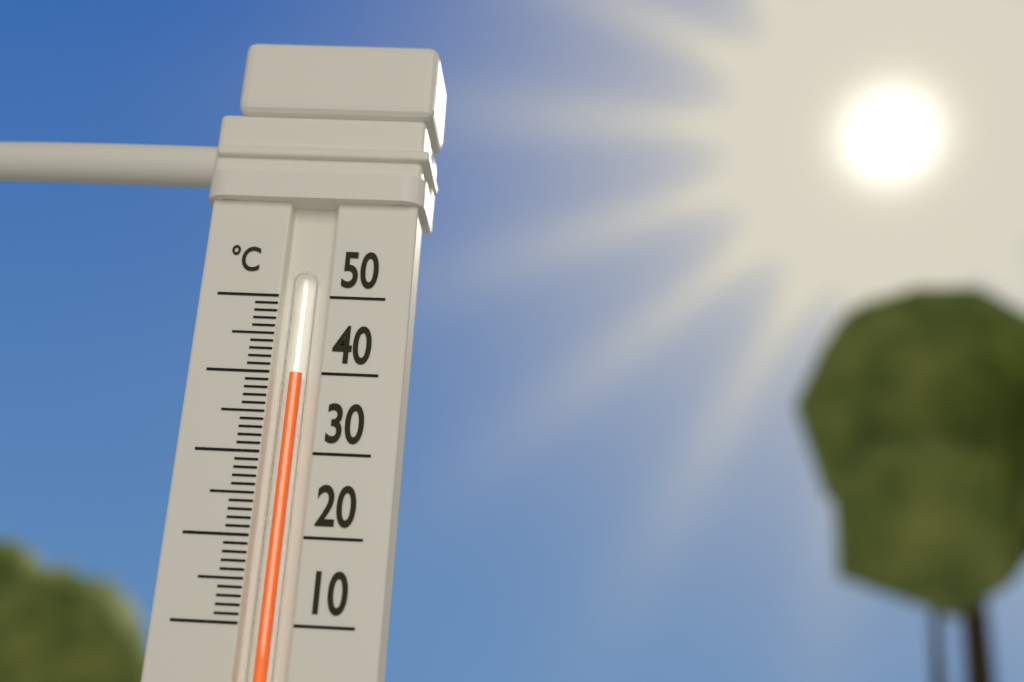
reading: 40 °C
